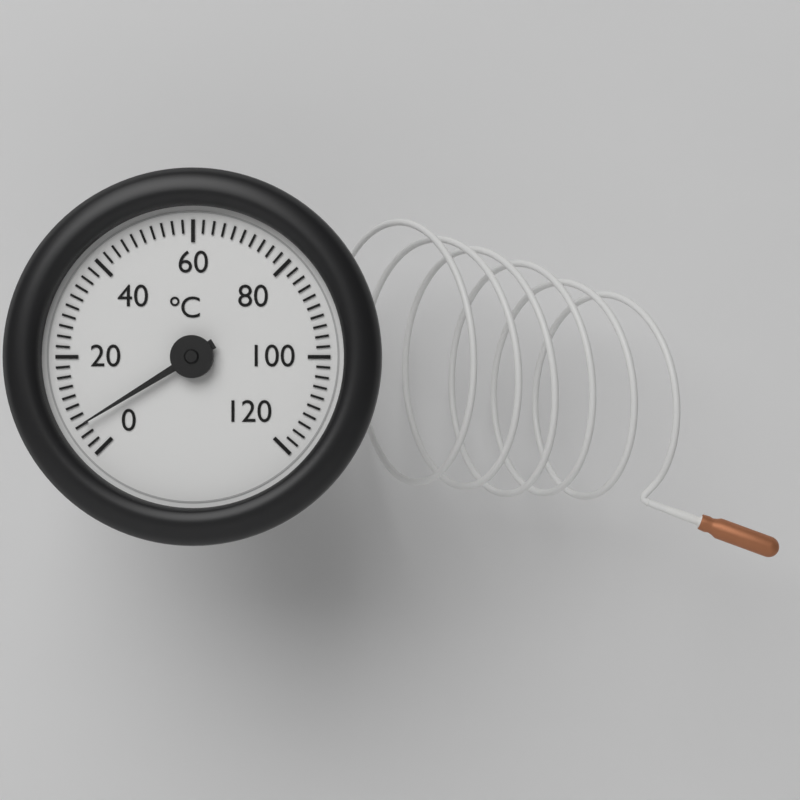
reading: 6 °C
